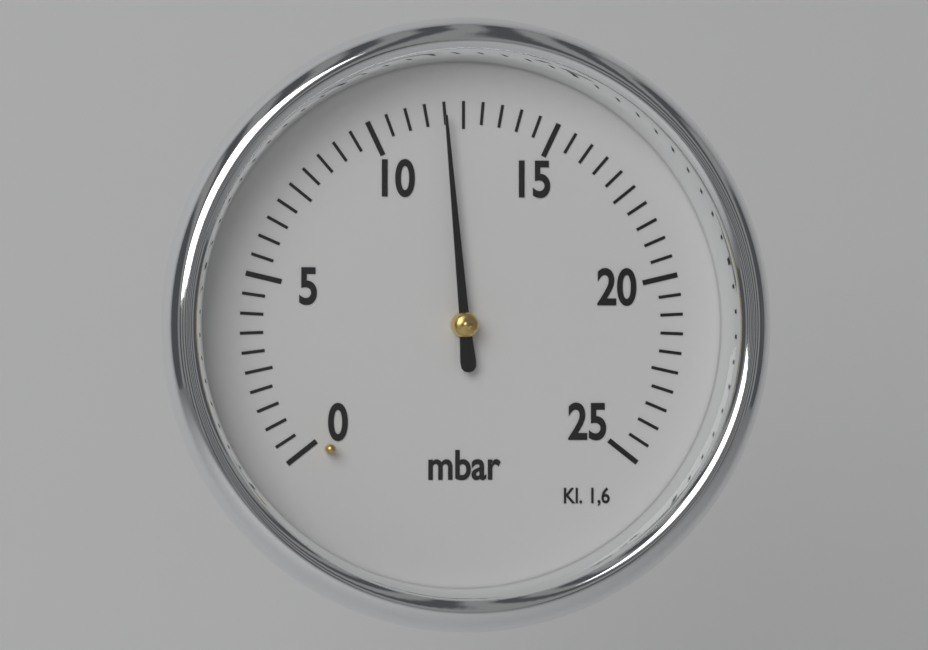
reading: 12.0 mbar
